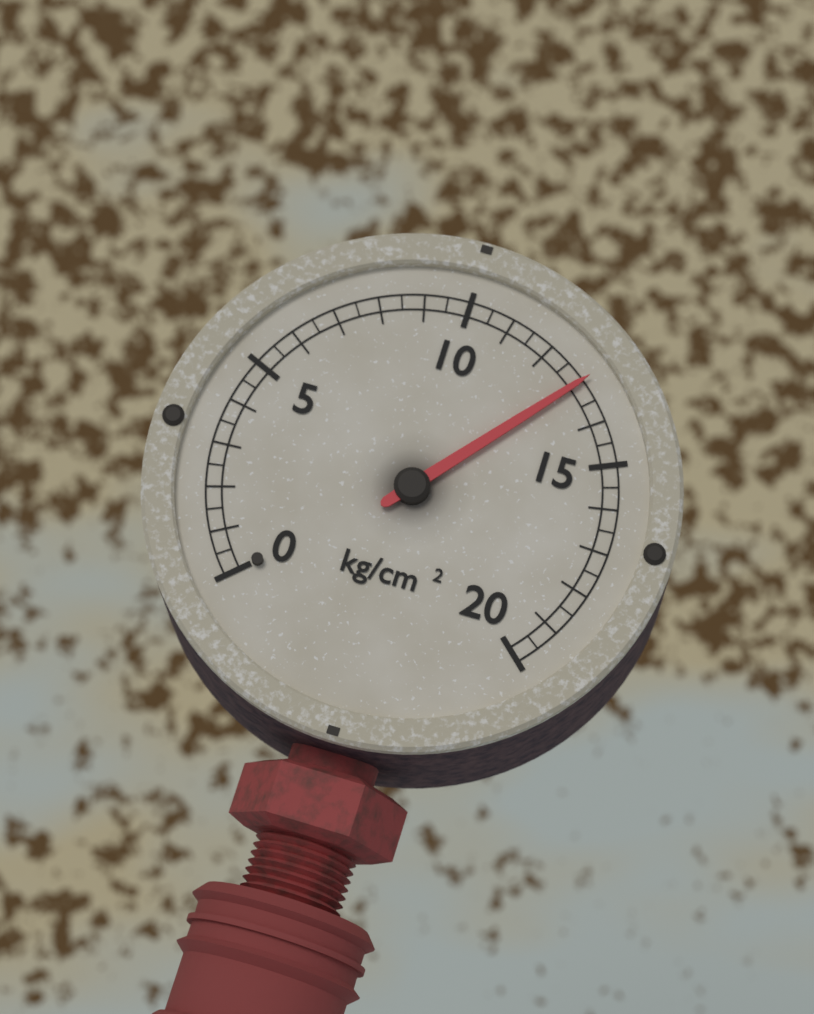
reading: 13.0 kg/cm²
